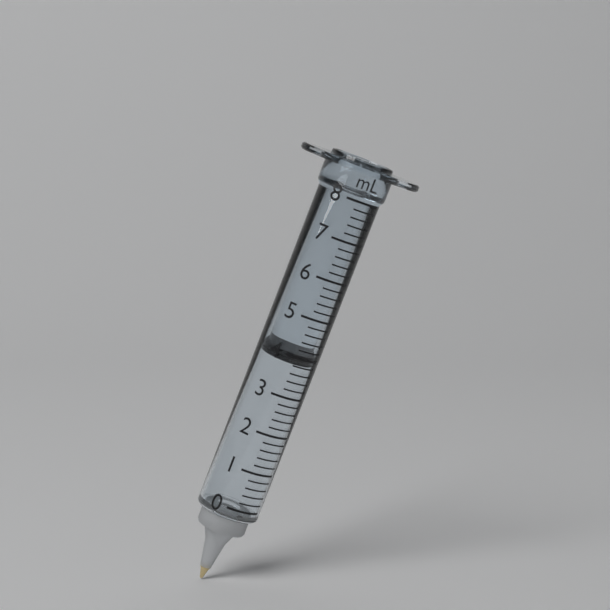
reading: 3.8 ml
